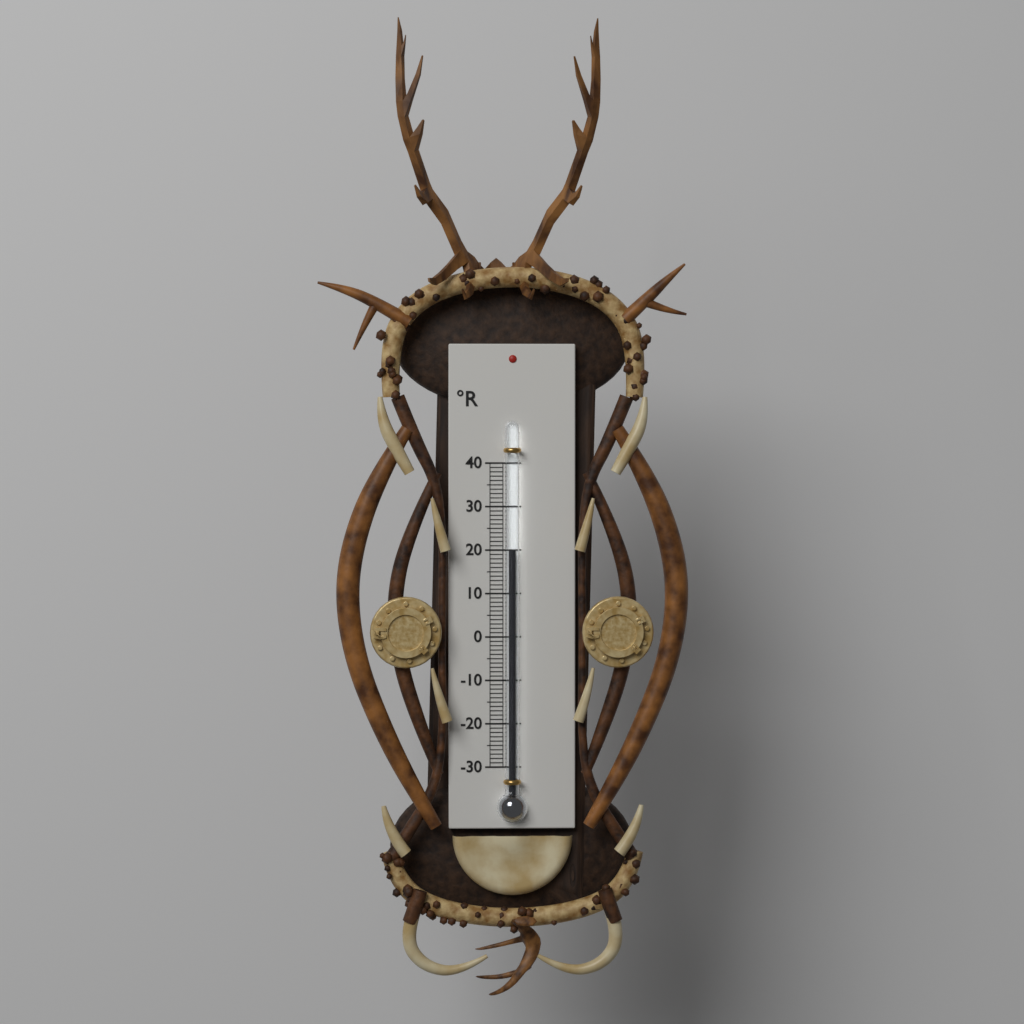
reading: 20 °R
